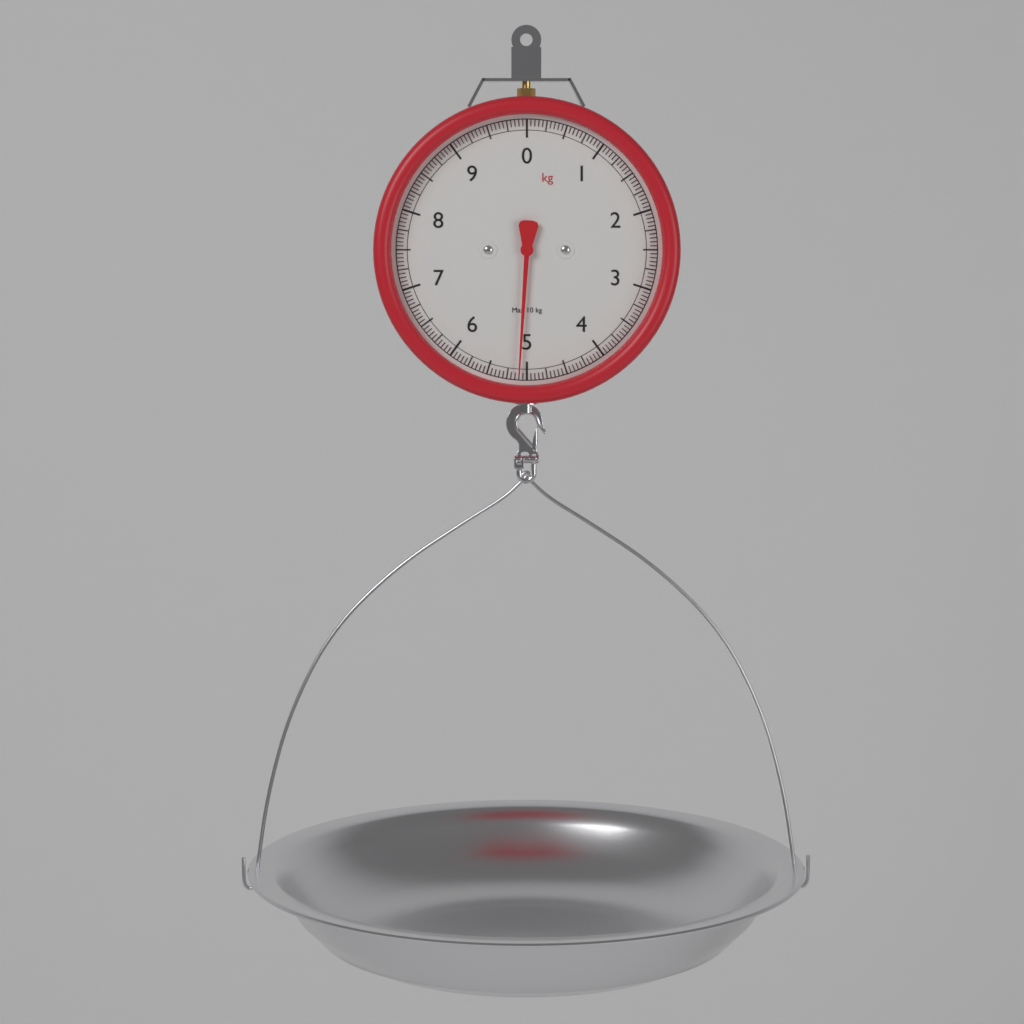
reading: 5.10 kg
